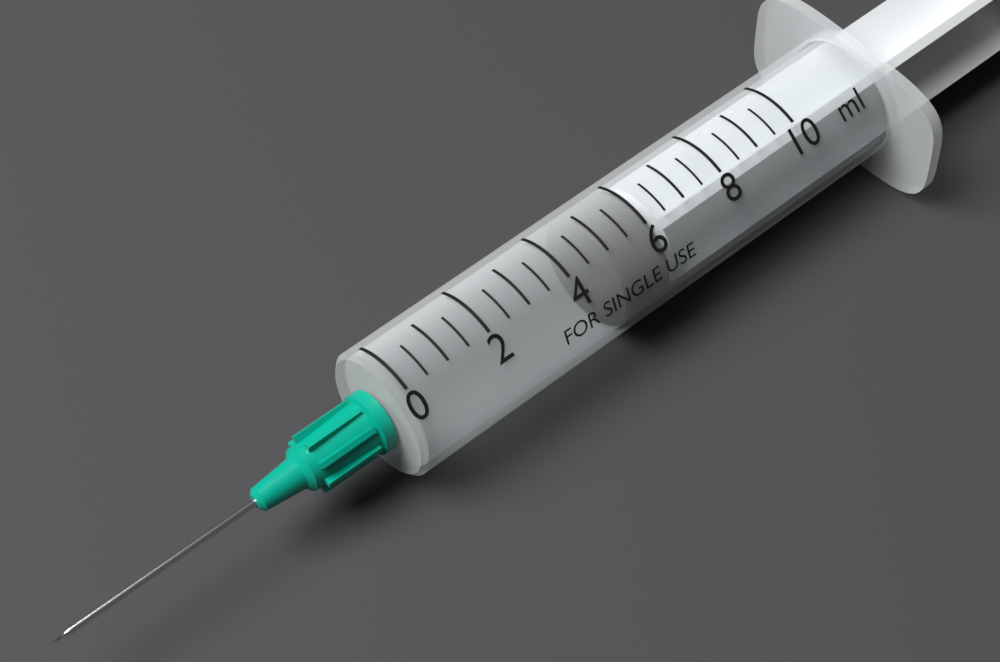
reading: 5.0 ml
